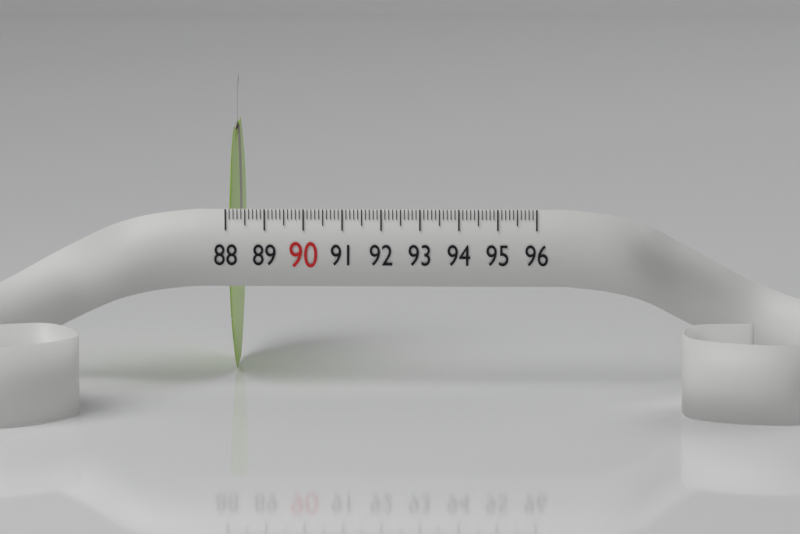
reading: 88.2 (no unit)
